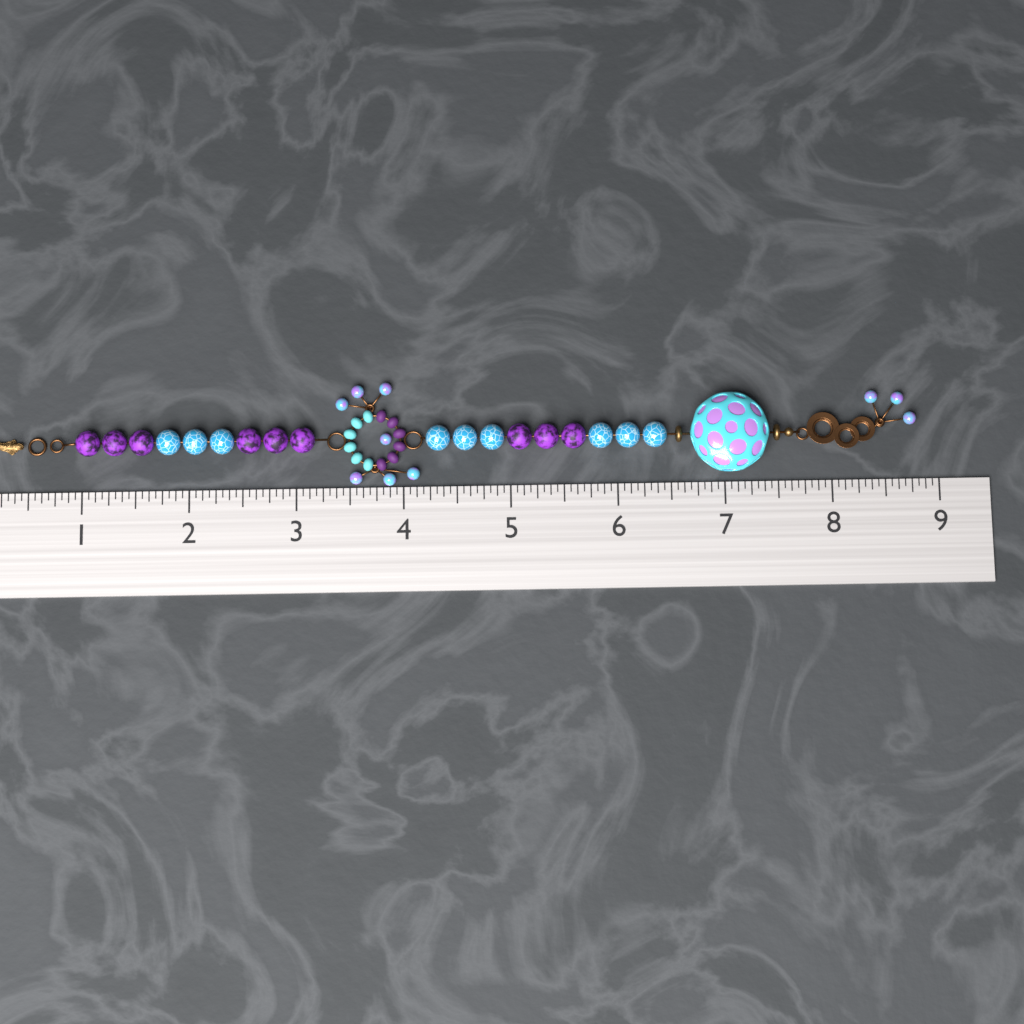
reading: 8.8125 (no unit)
